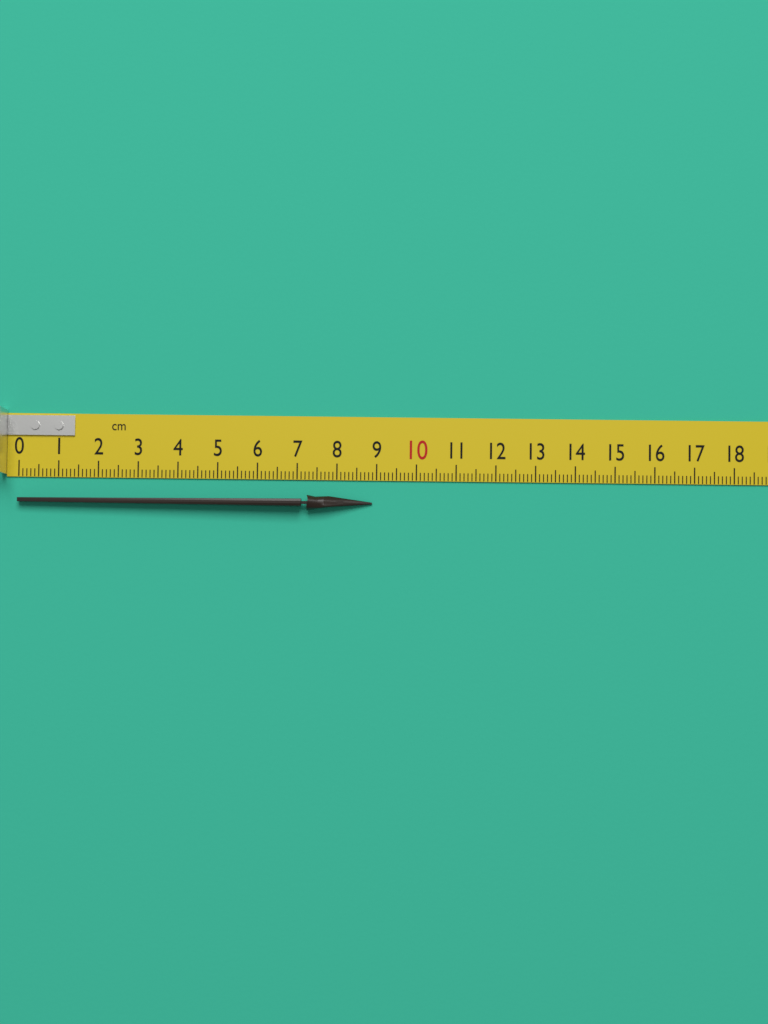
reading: 8.9 cm
